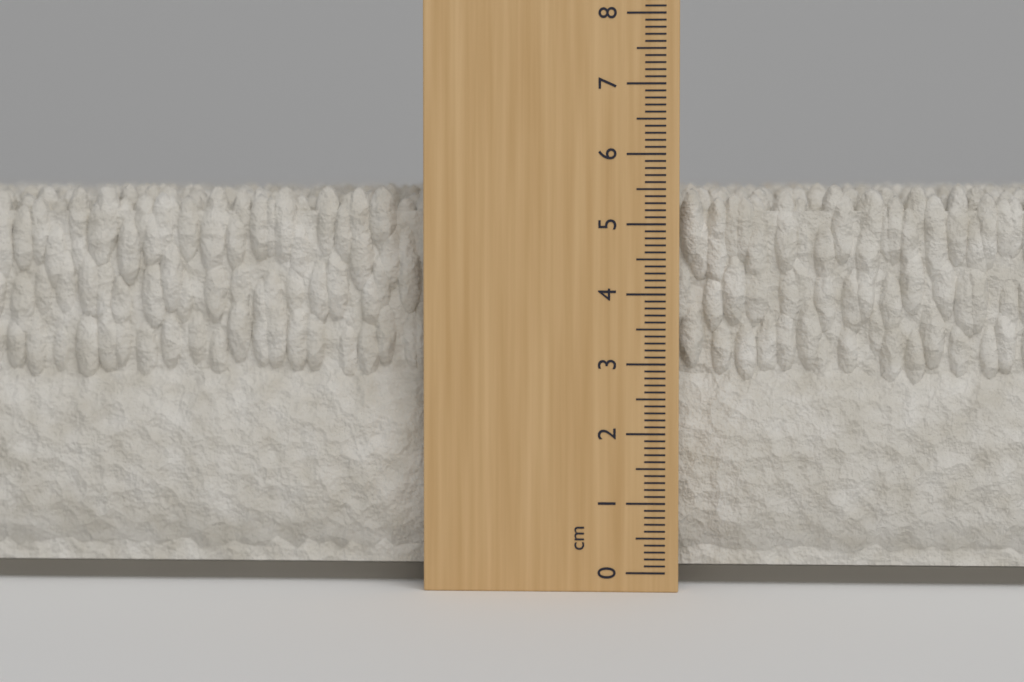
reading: 5.6 cm
